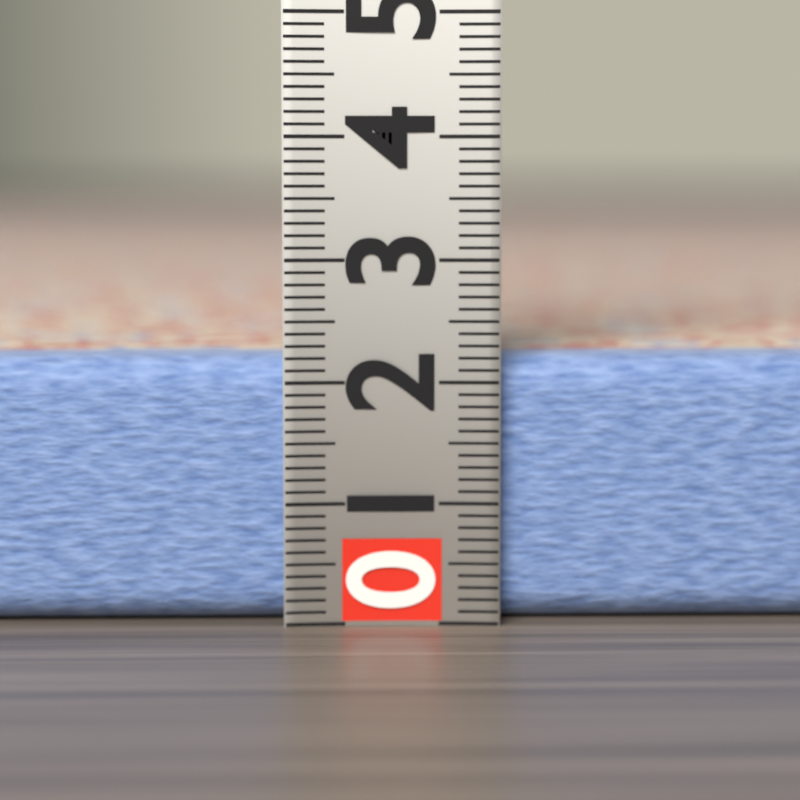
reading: 2.2 (no unit)
